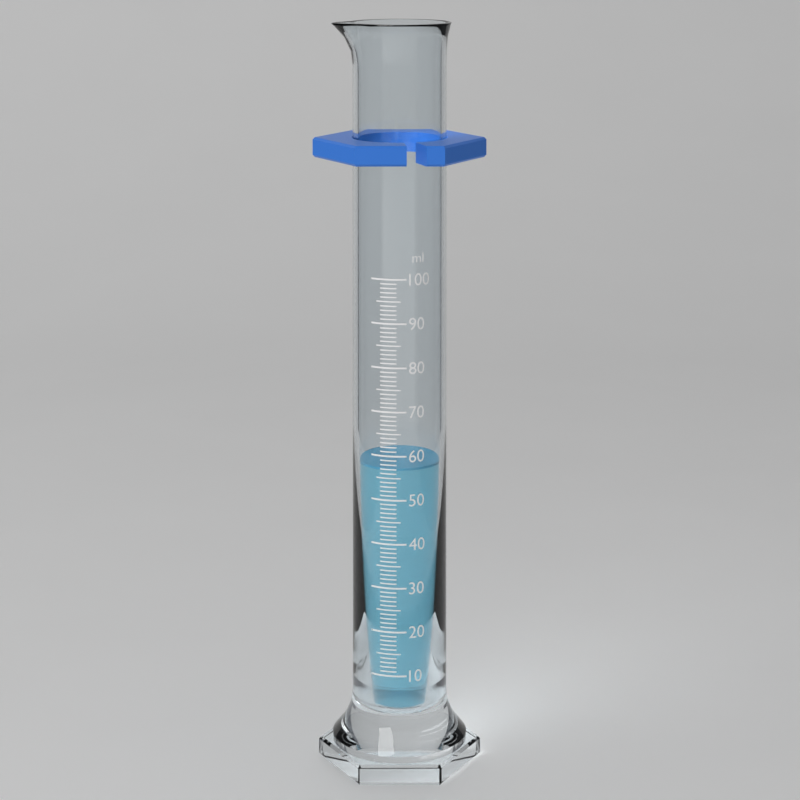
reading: 57 ml
